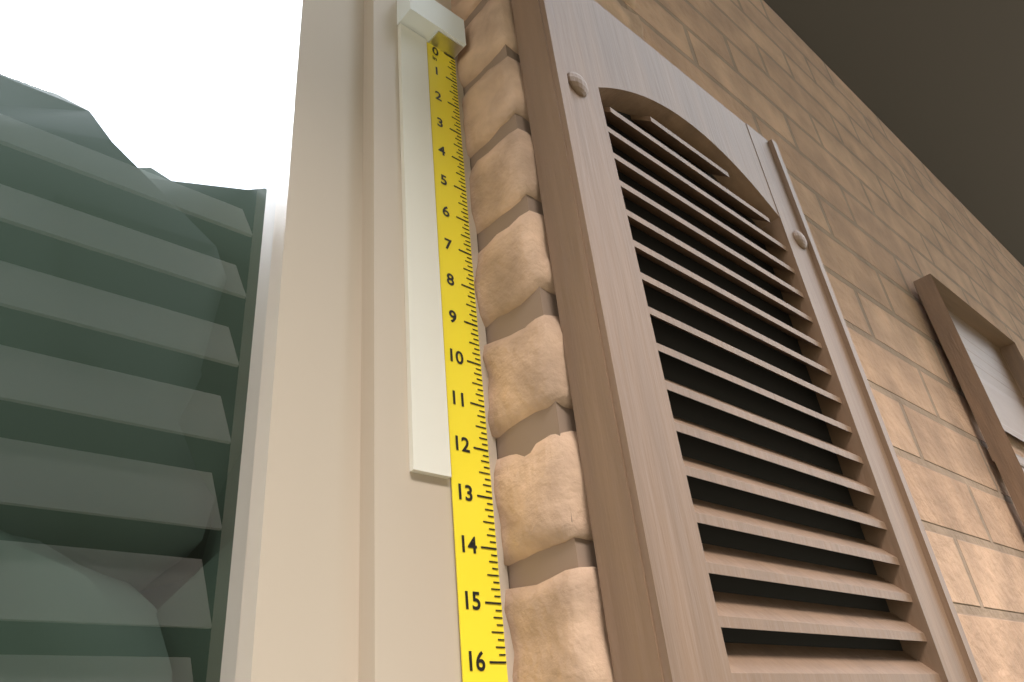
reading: 12.750 in
